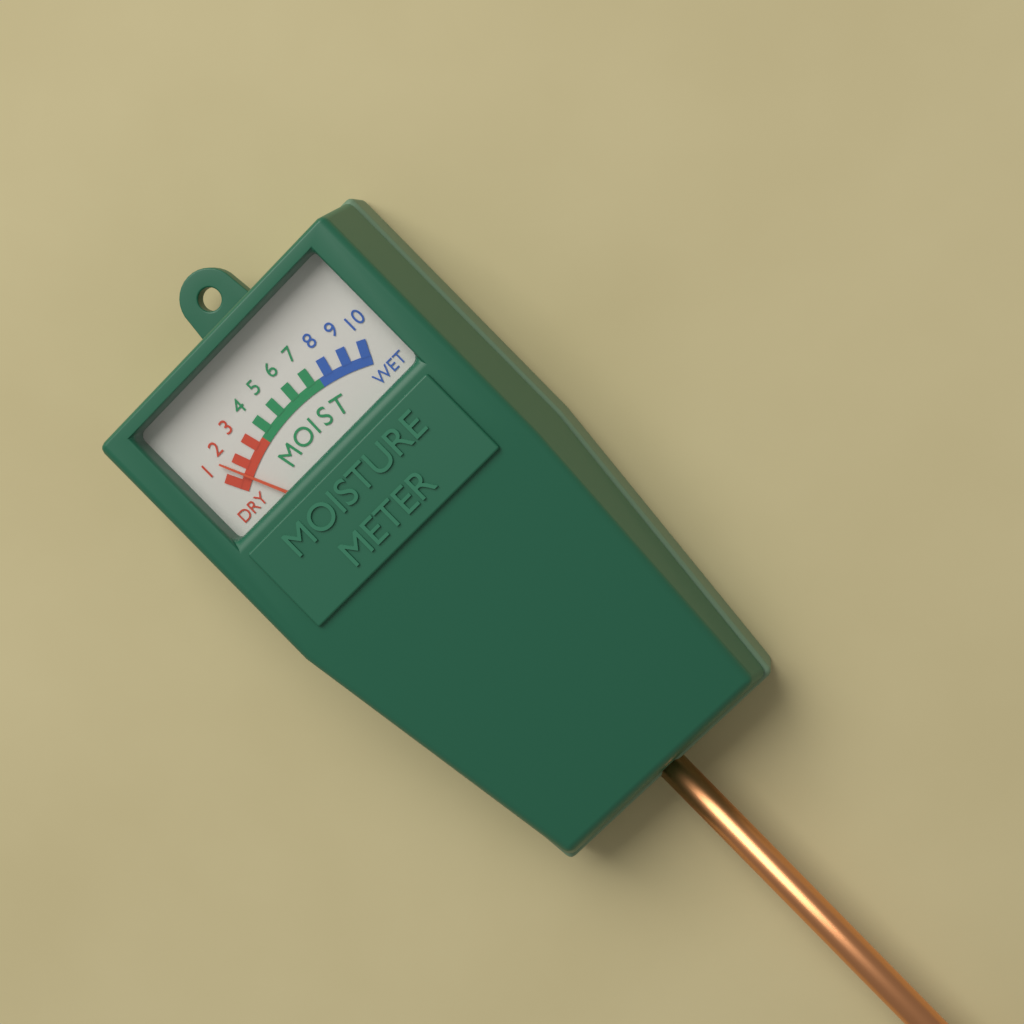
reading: 1.5 (no unit)
